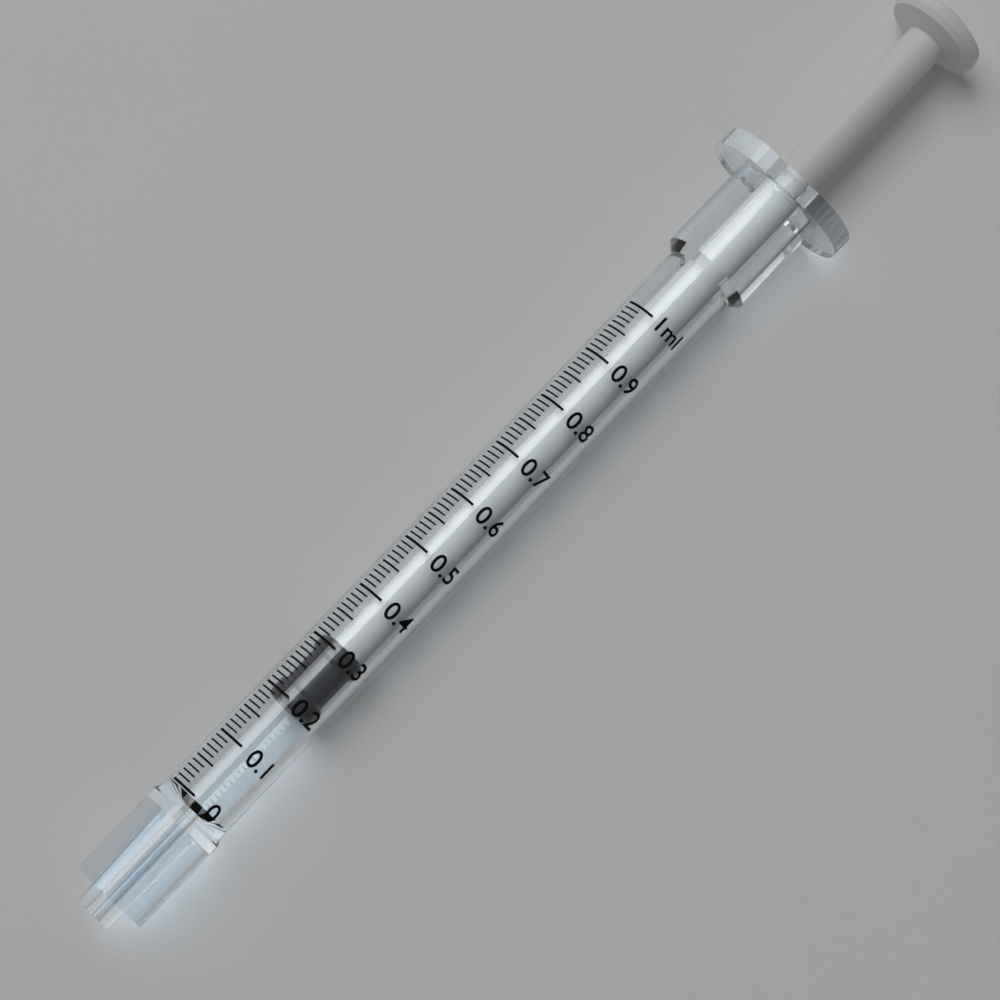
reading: 0.19 ml
